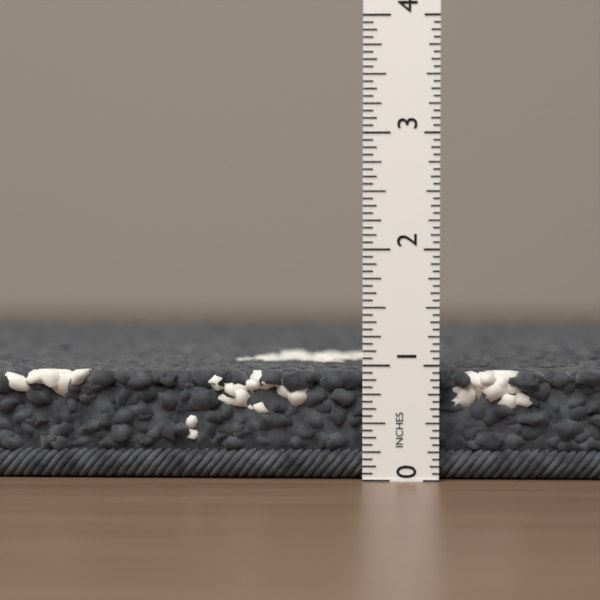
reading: 0.9375 in
